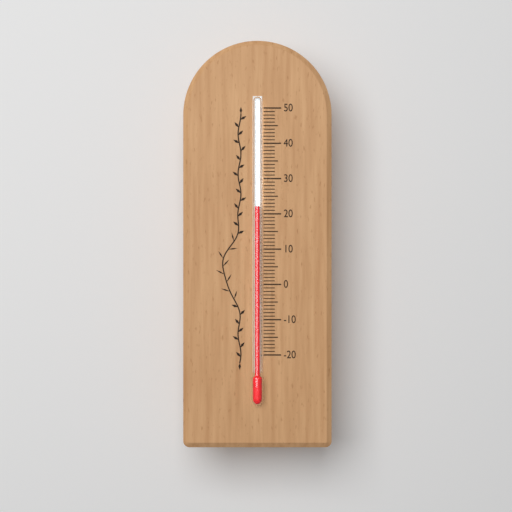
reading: 22 (no unit)
